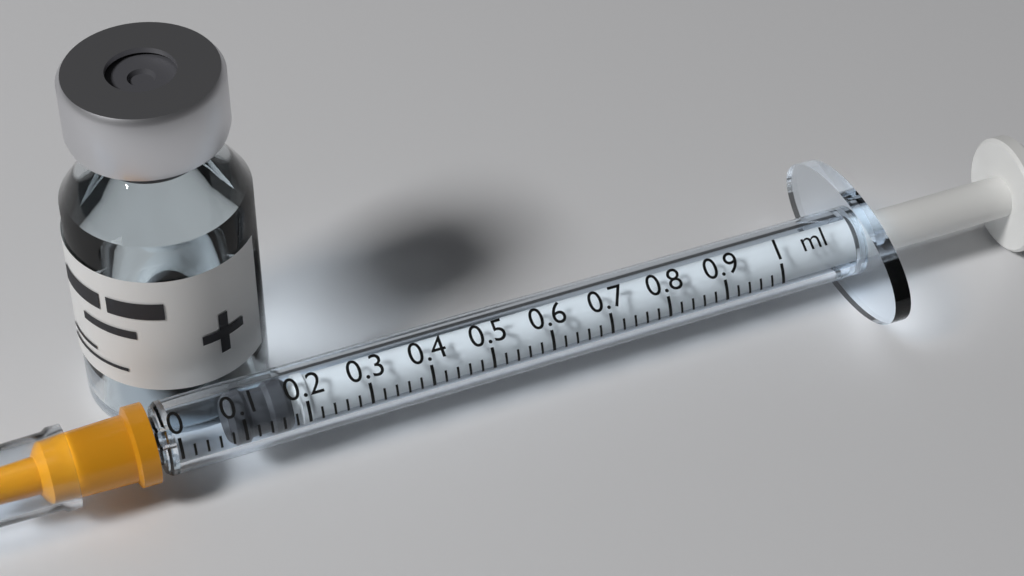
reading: 0.08 ml
